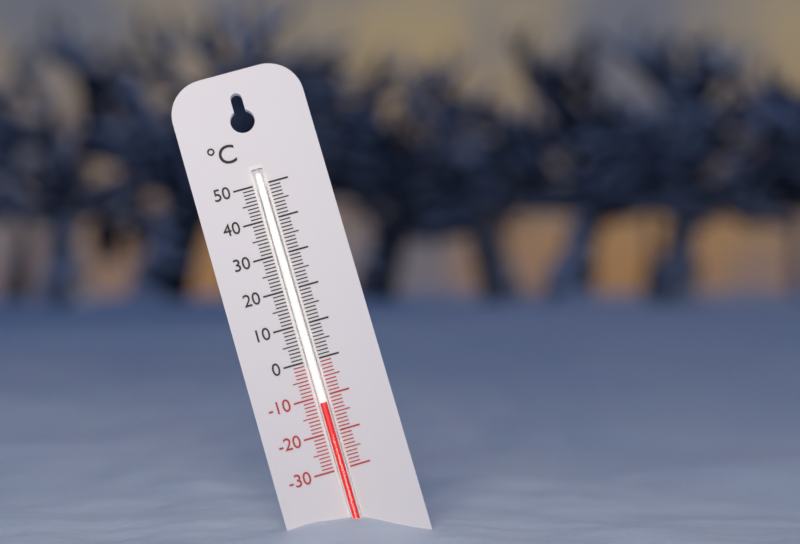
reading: -12 °C
